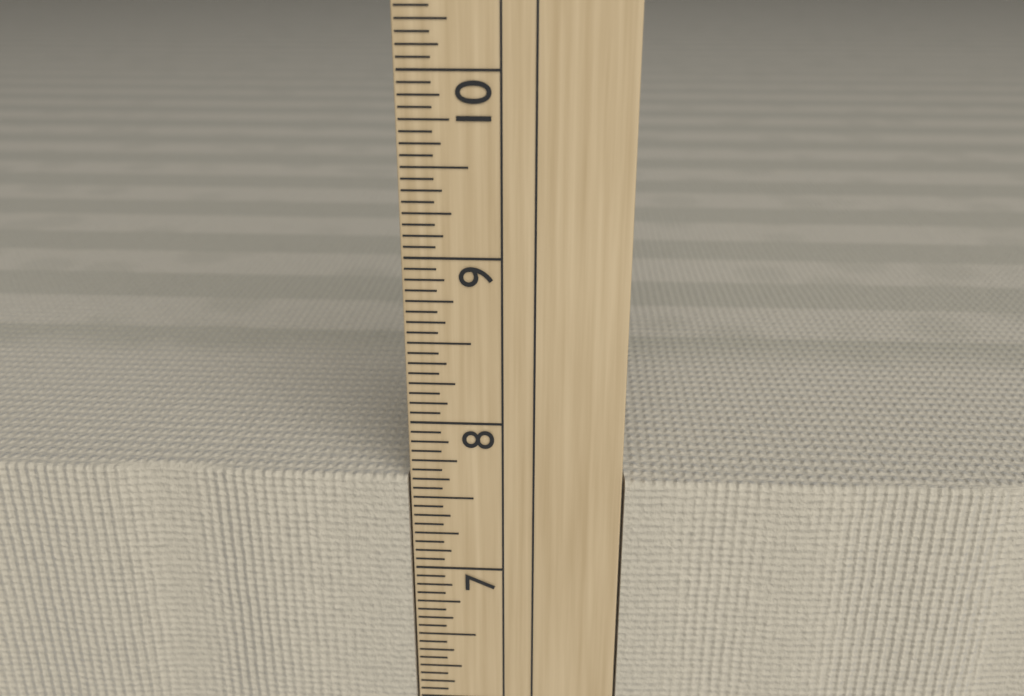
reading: 7.6250 in
